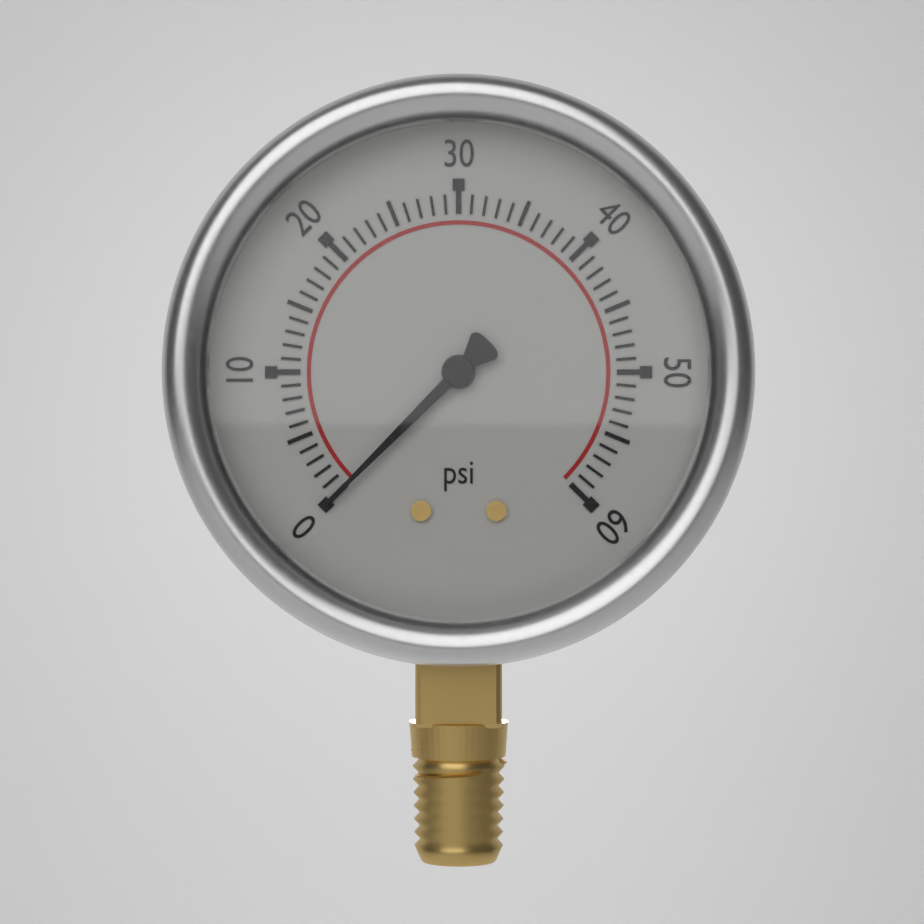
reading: 0 psi
